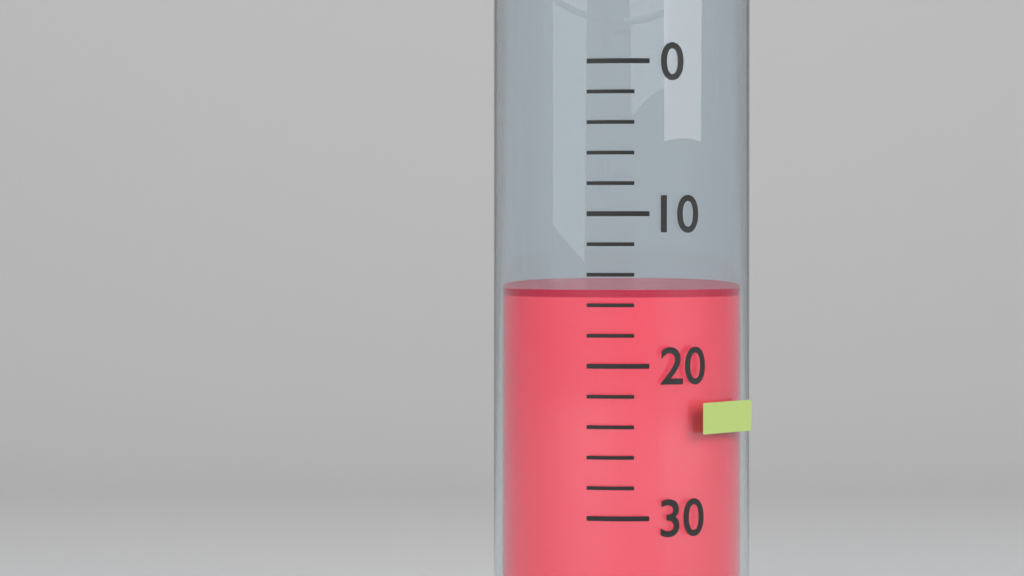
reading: 15 (no unit)
